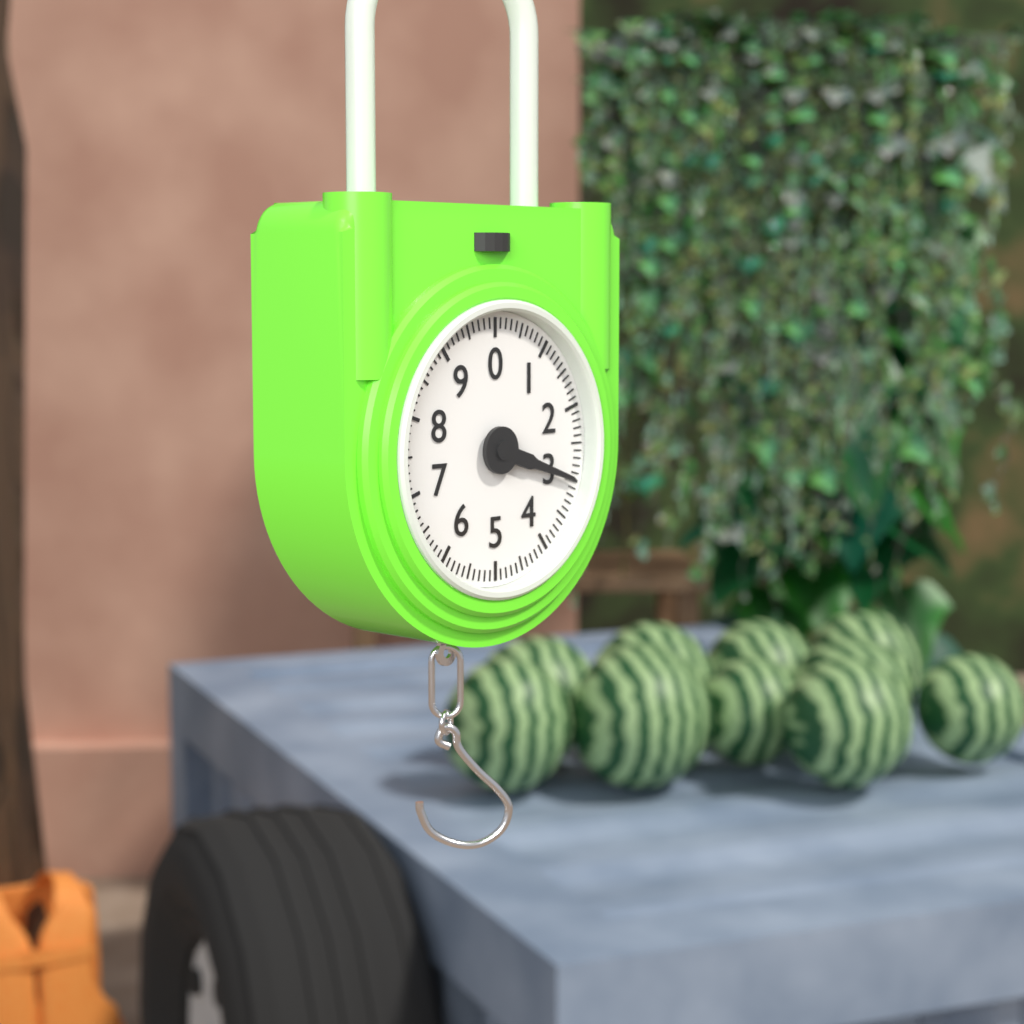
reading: 3.0 (no unit)
